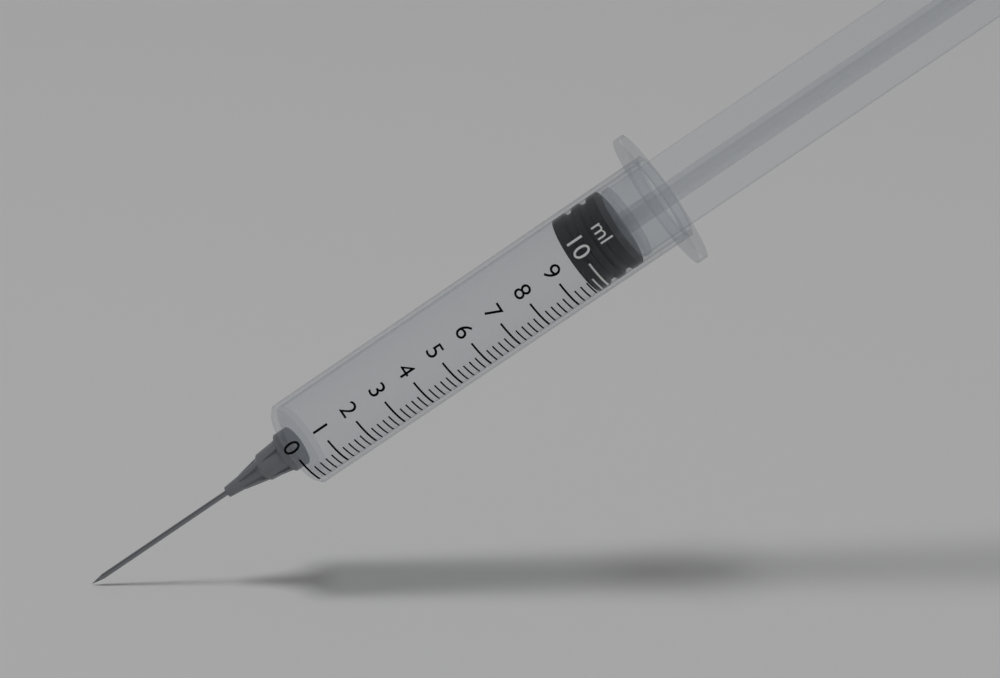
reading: 9.6 ml
